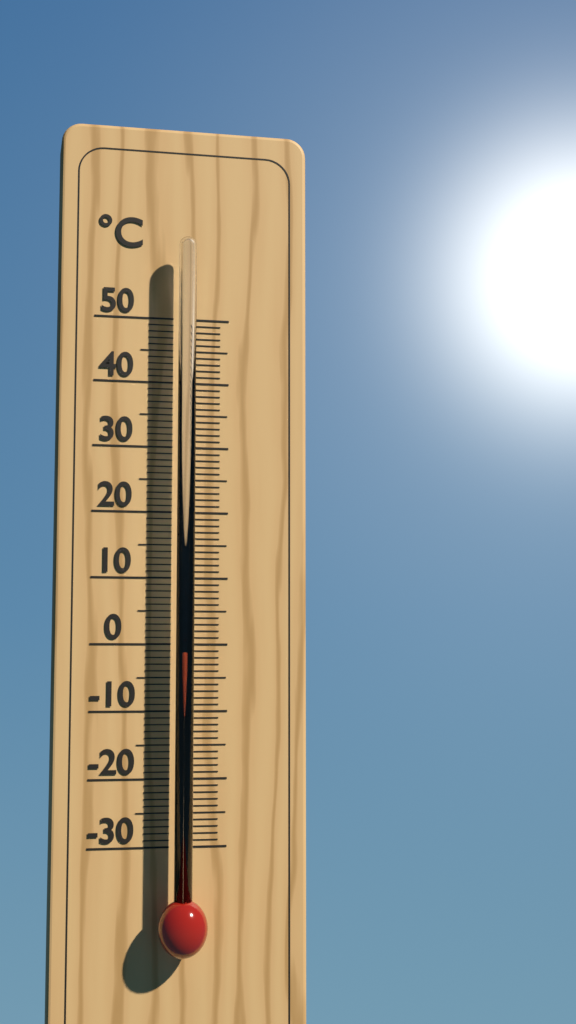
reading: -1 °C
